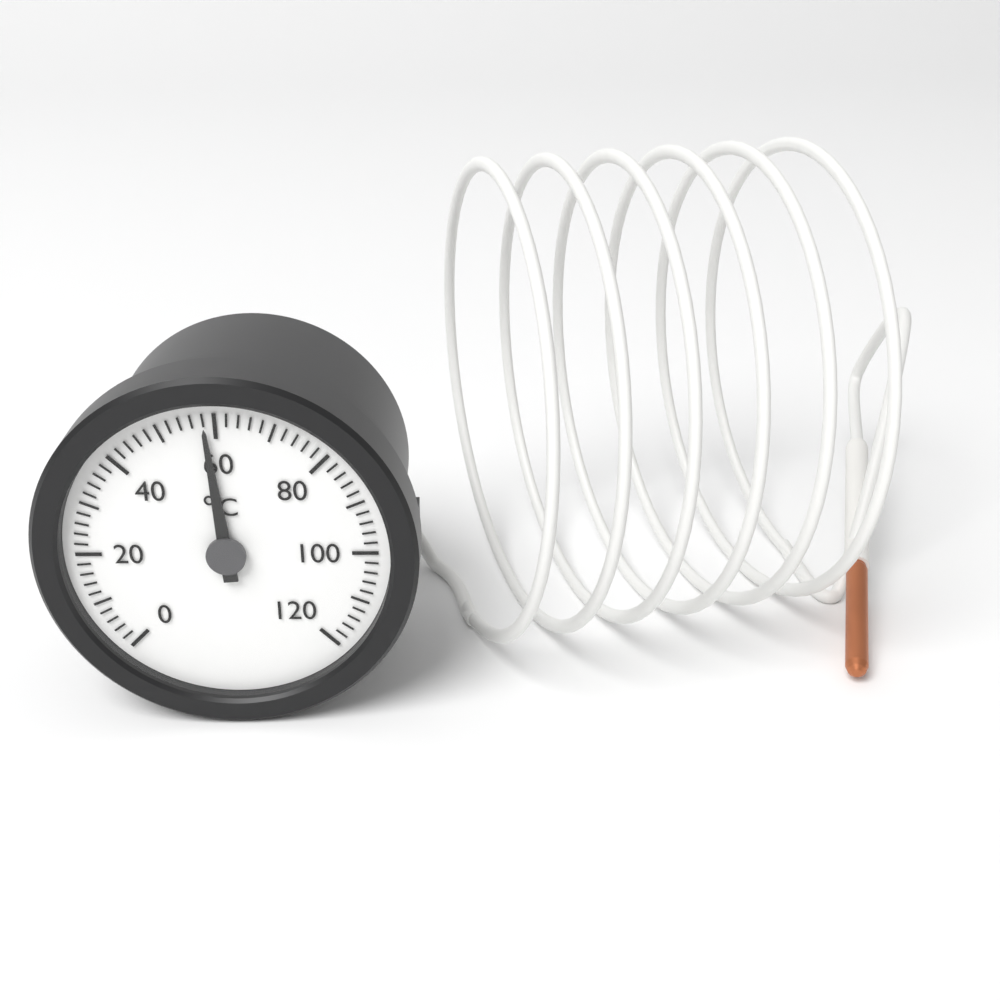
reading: 58 °C
